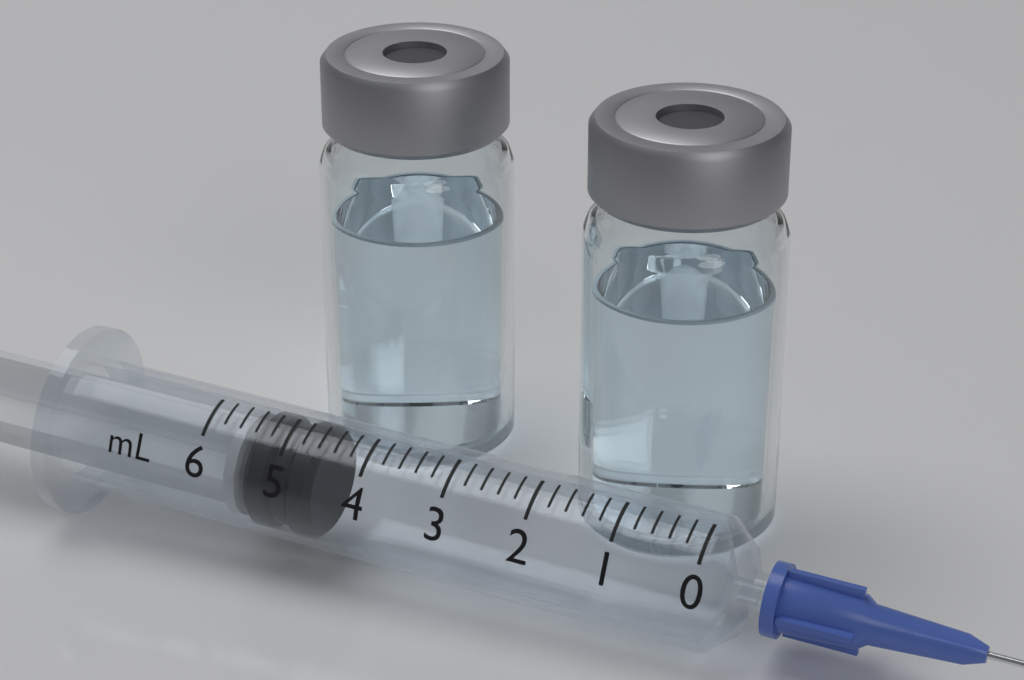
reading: 4.6 ml
